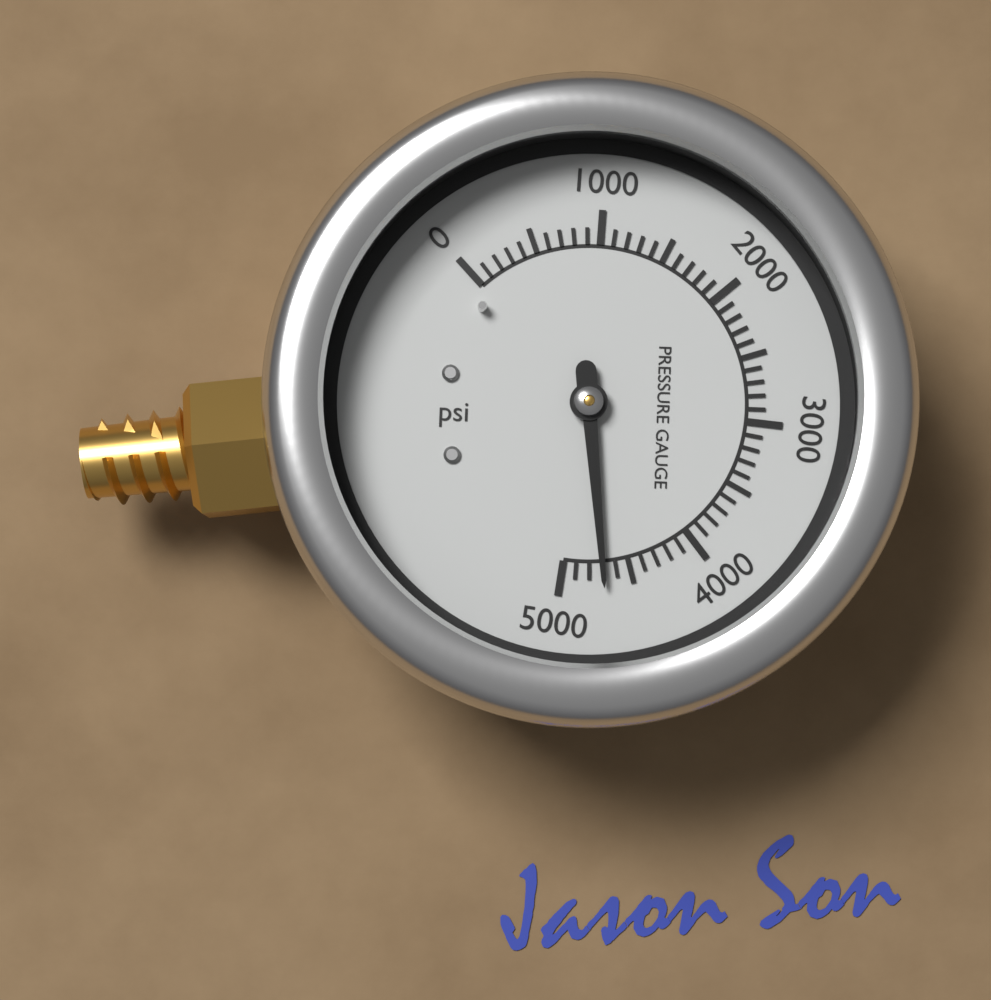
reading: 4700 psi
